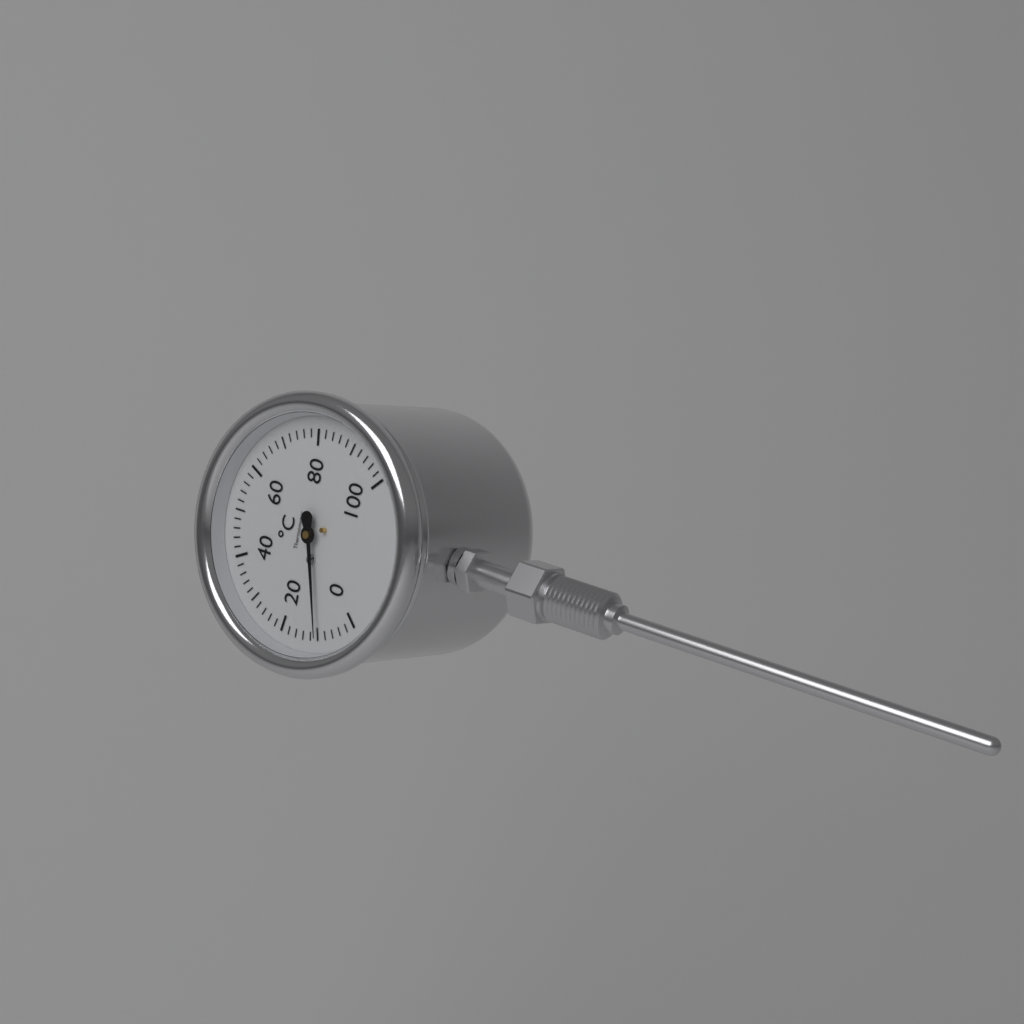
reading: 10 °C
